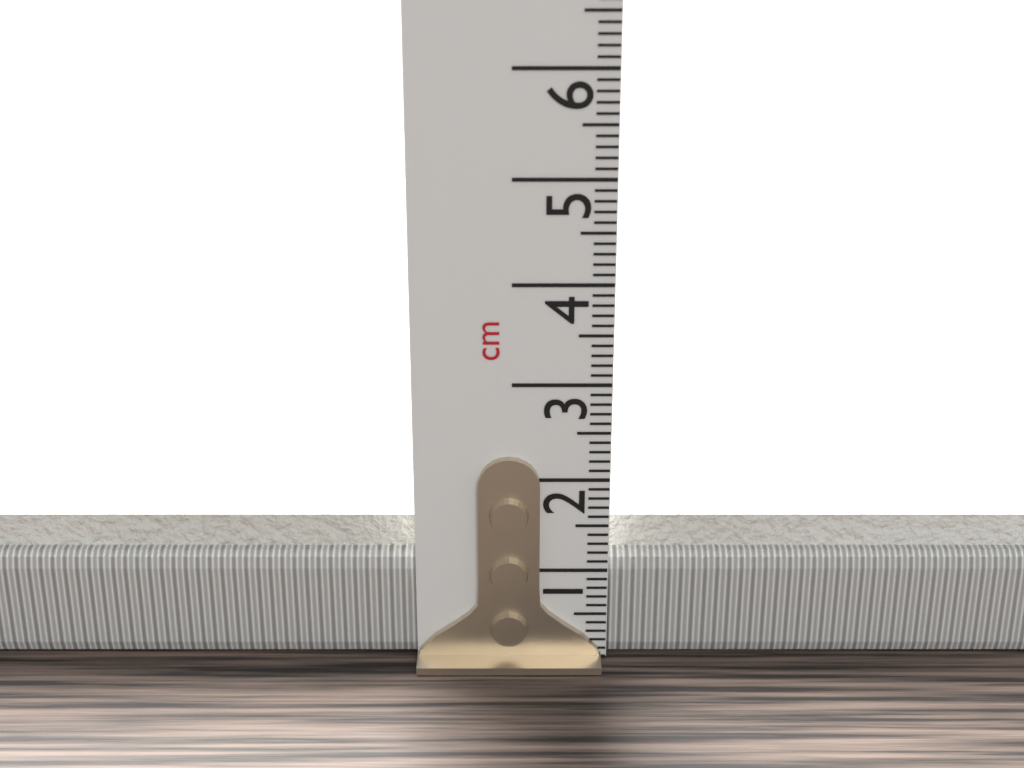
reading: 1.5 cm
